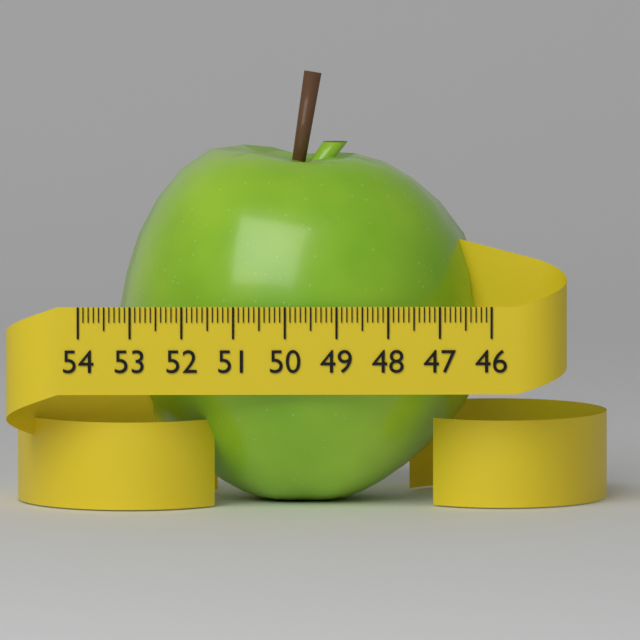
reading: 53.2 (no unit)
